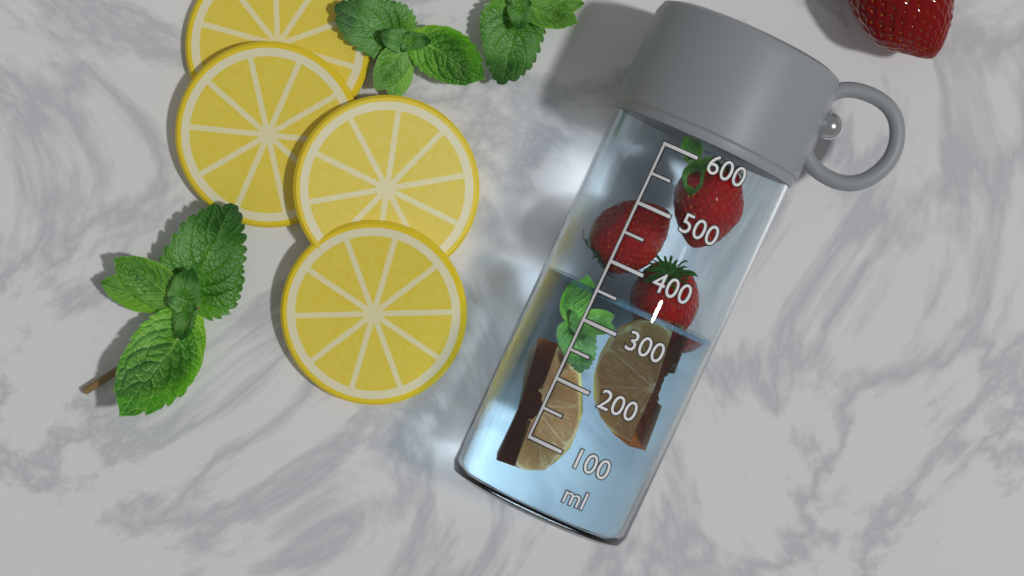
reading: 350 ml
